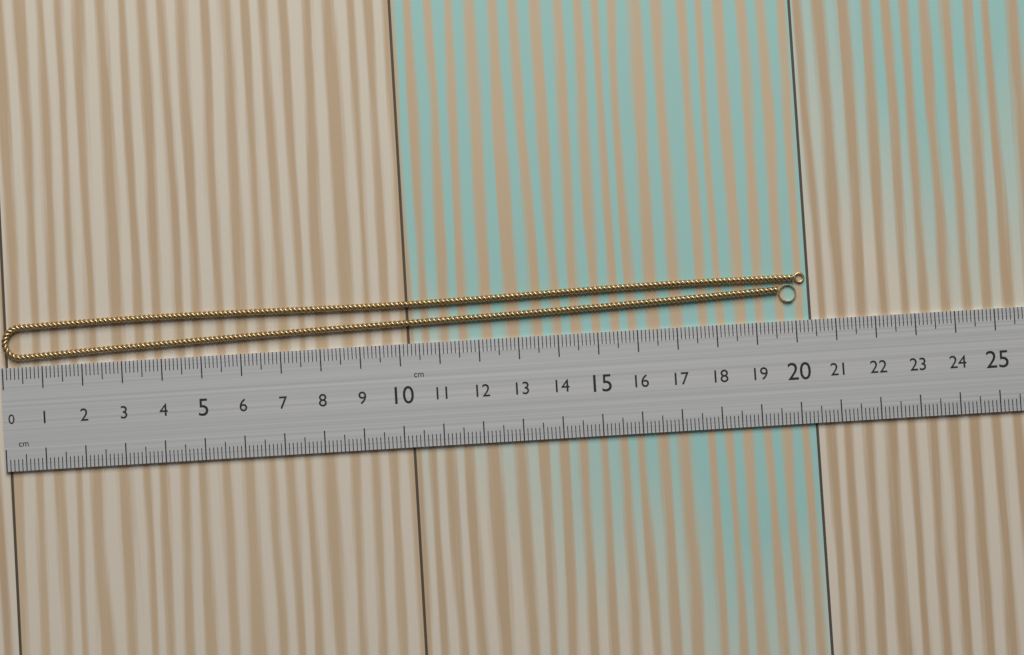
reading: 20.3 cm
